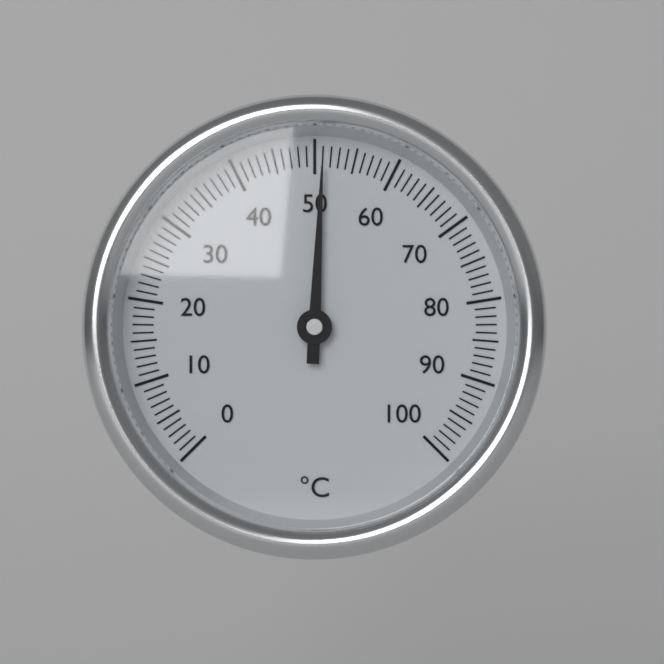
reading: 51 °C
